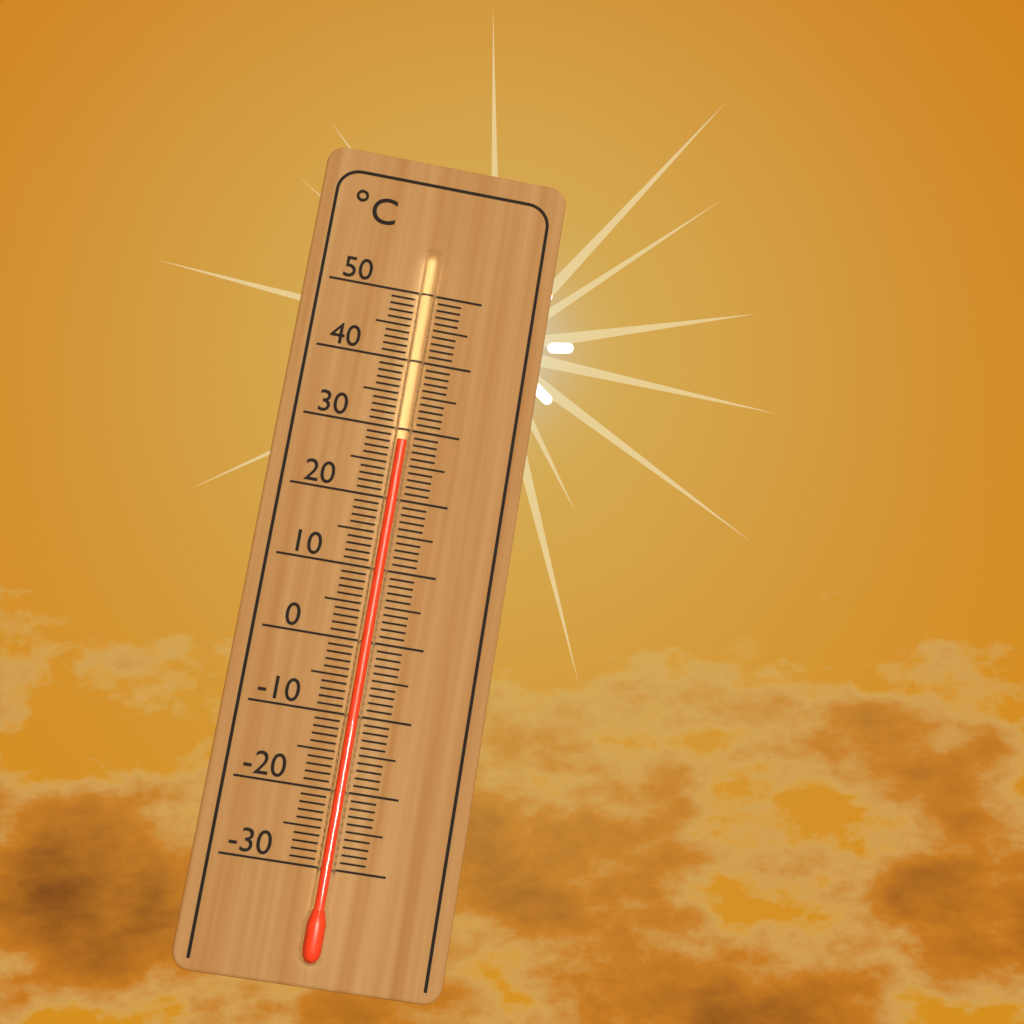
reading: 28 °C
